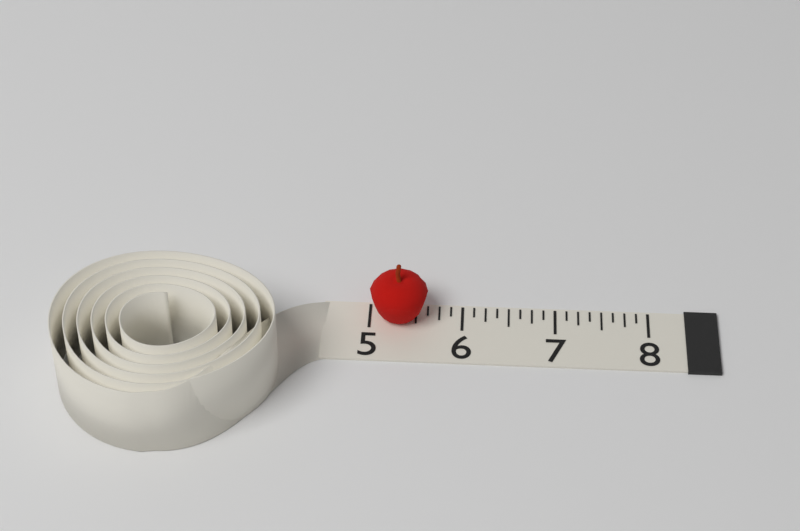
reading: 5.625 (no unit)
